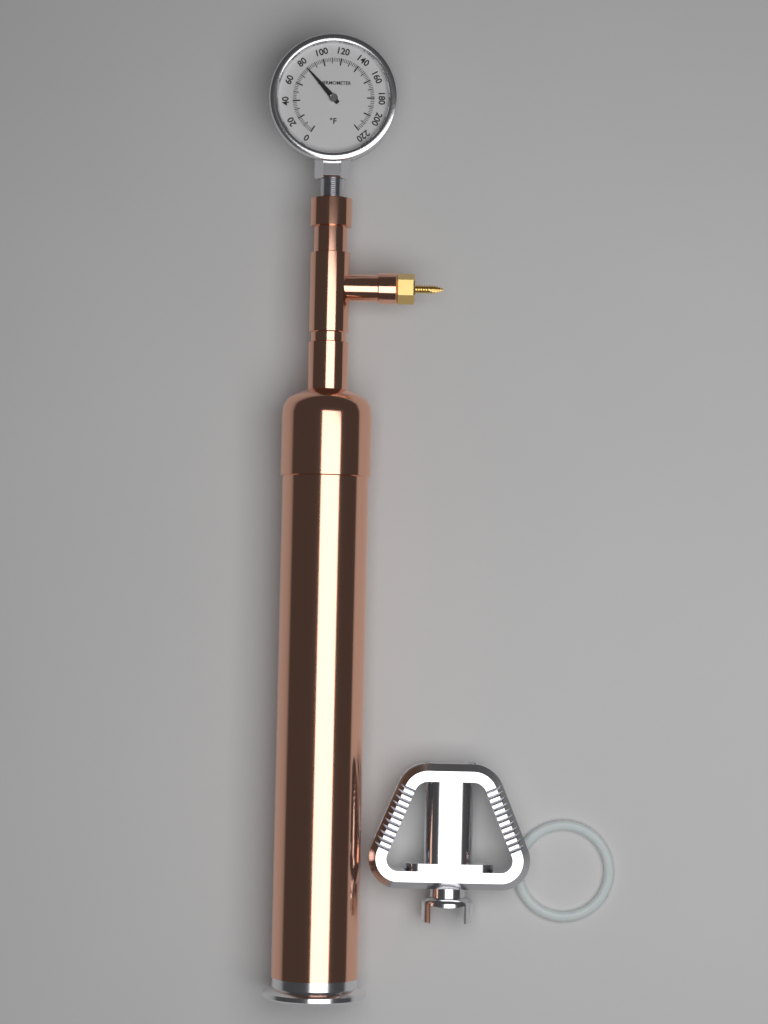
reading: 80 °F
